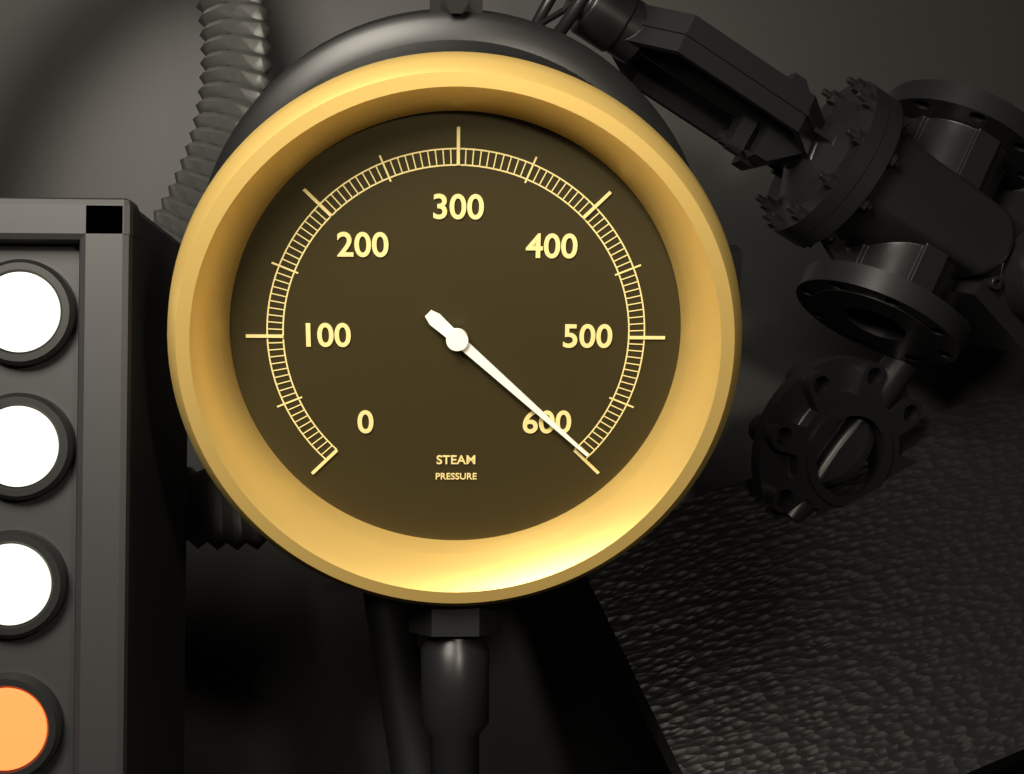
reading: 595 (no unit)
